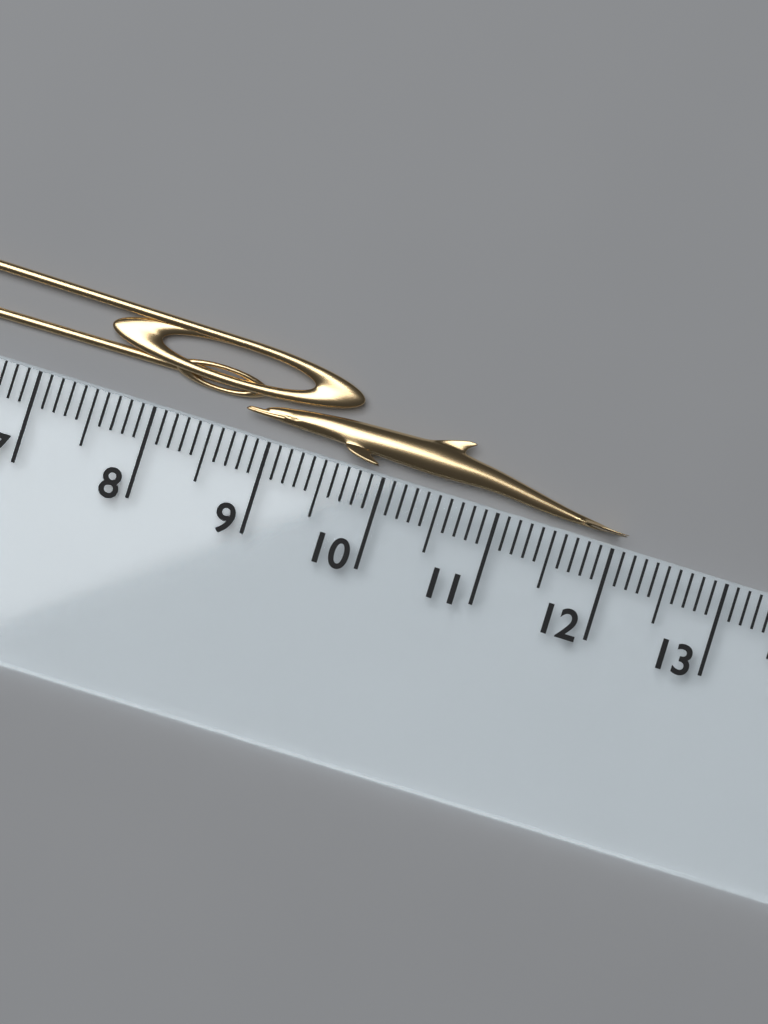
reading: 12.1 cm
